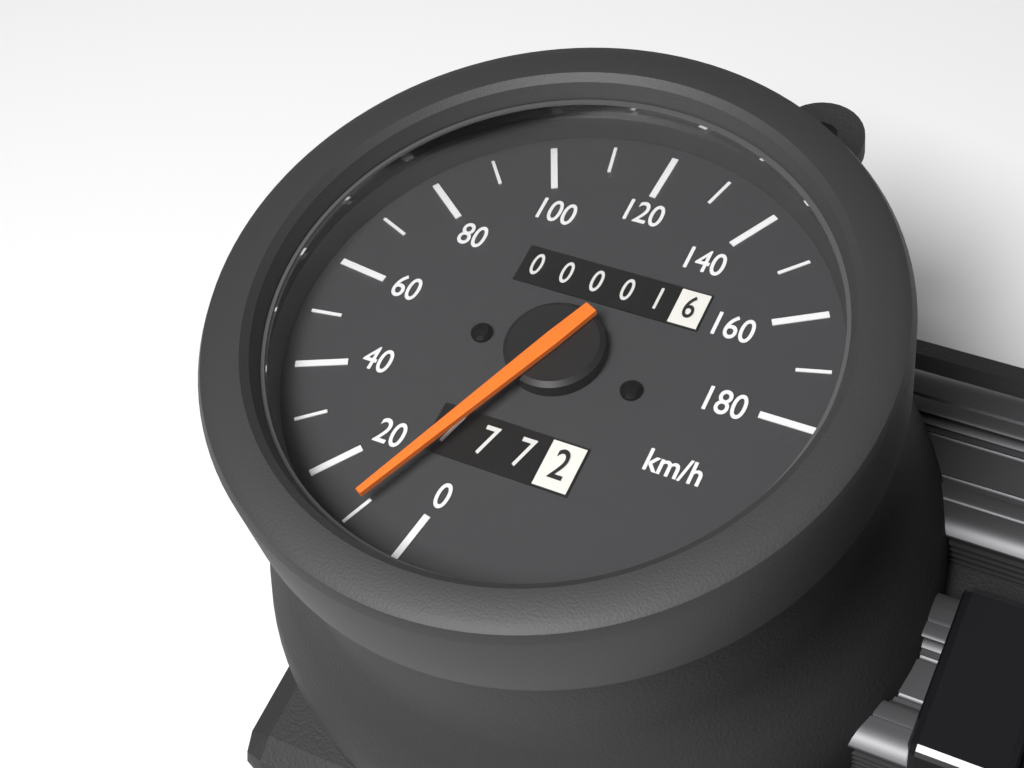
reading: 10 km/h
